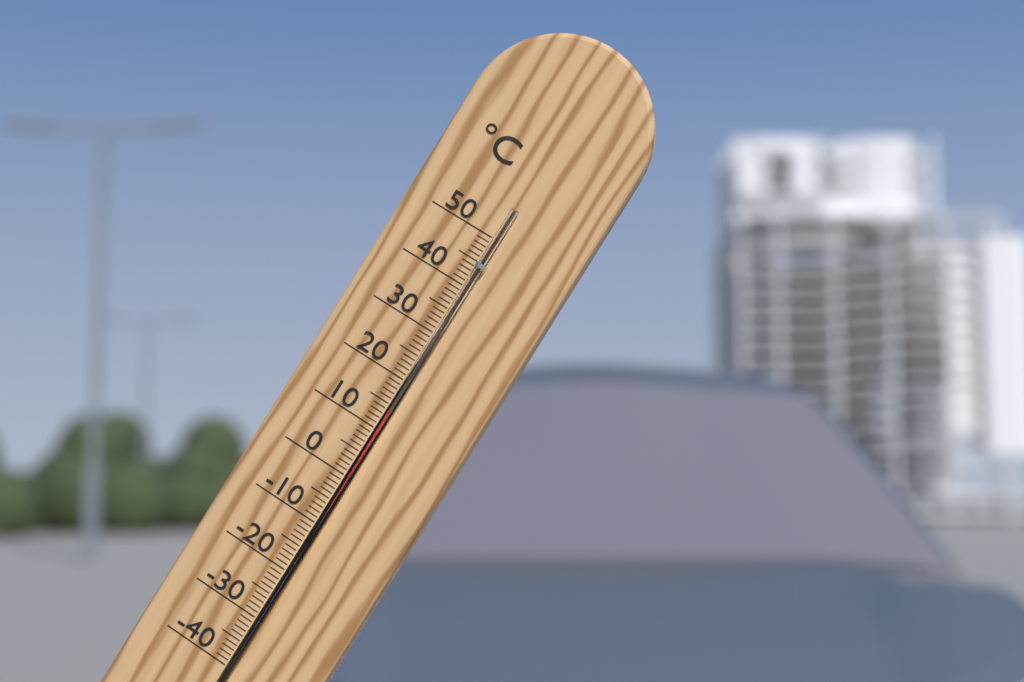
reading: 14 °C
